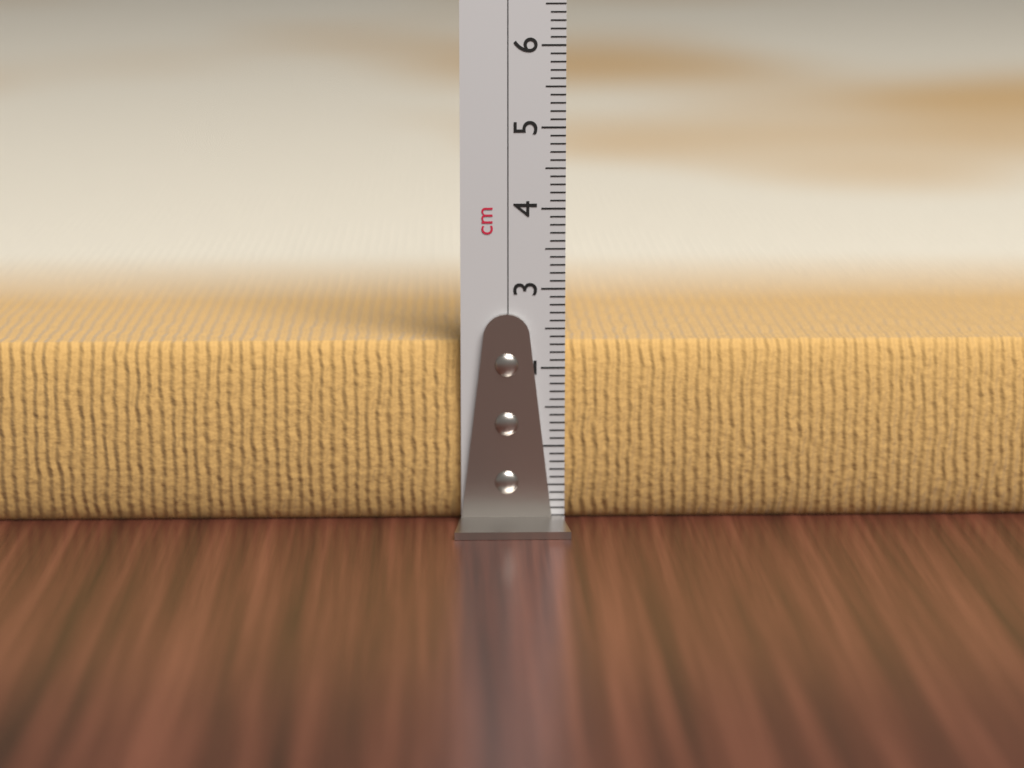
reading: 2.3 cm
